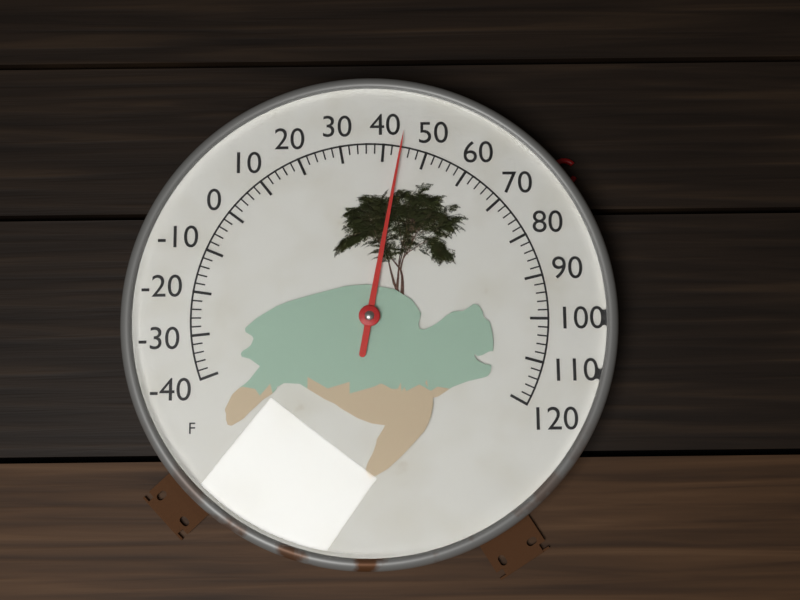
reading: 44 °F
